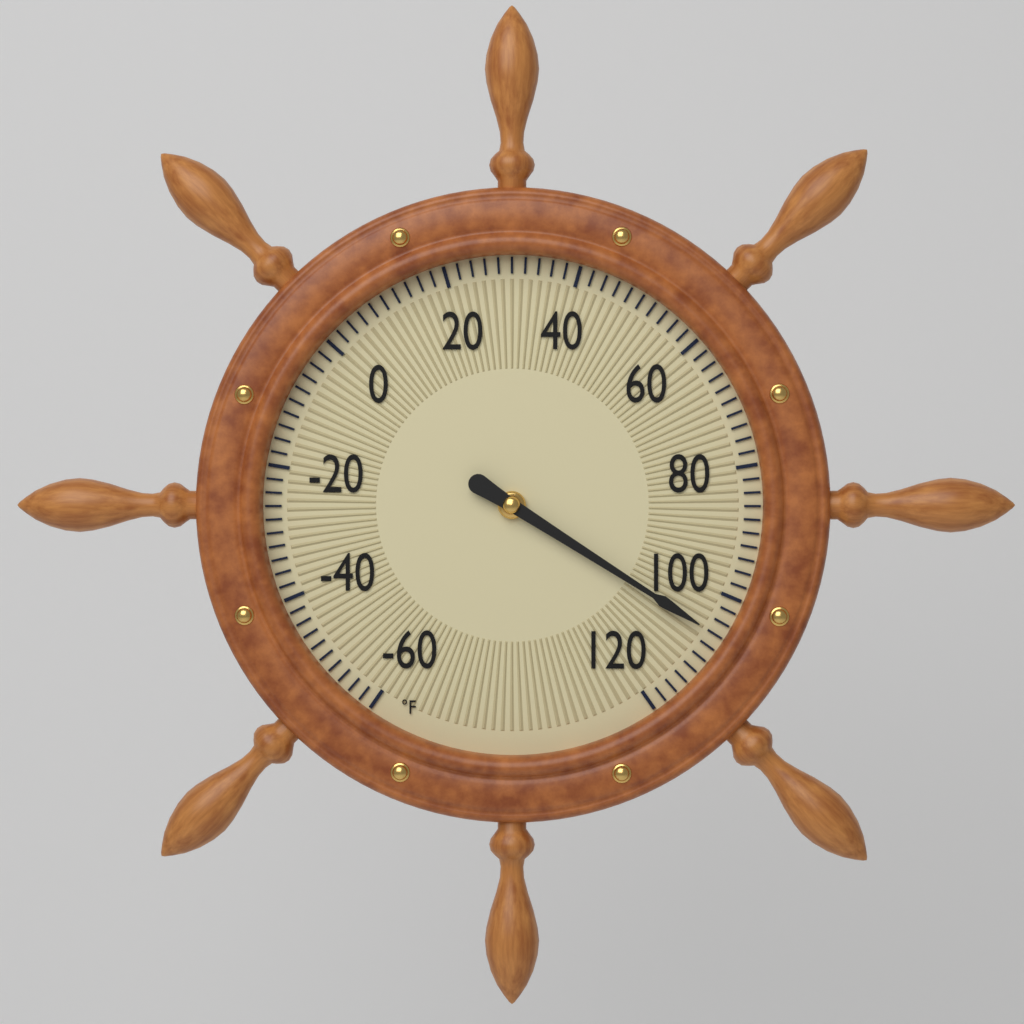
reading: 106 °F
